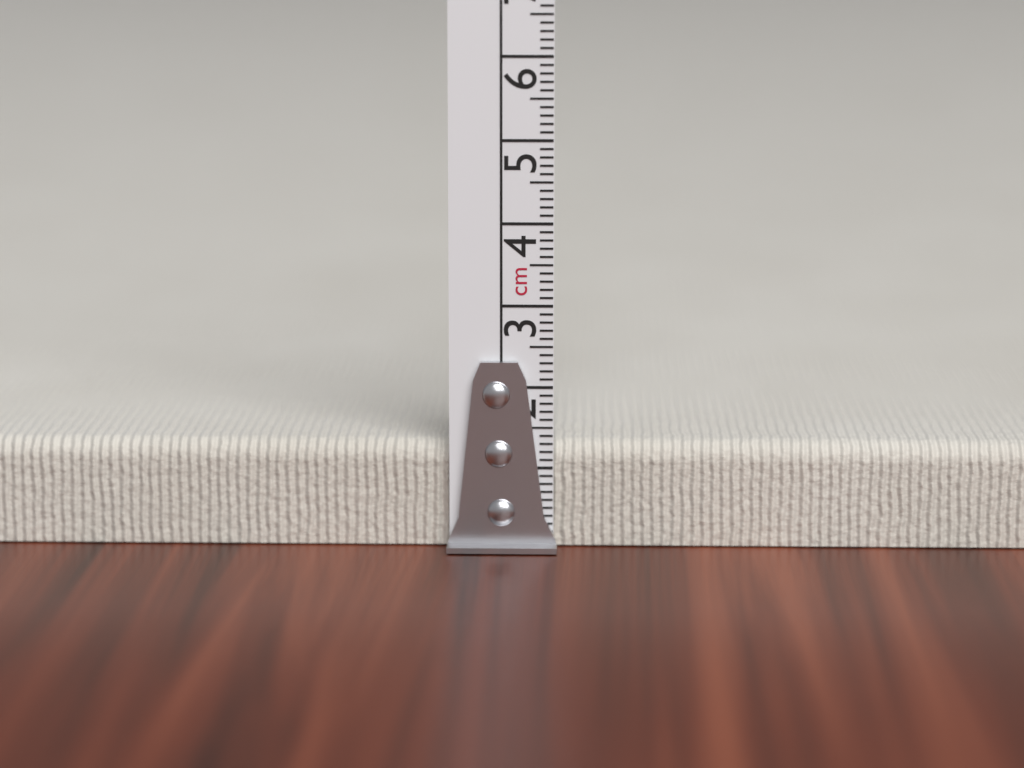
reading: 1.3 cm
